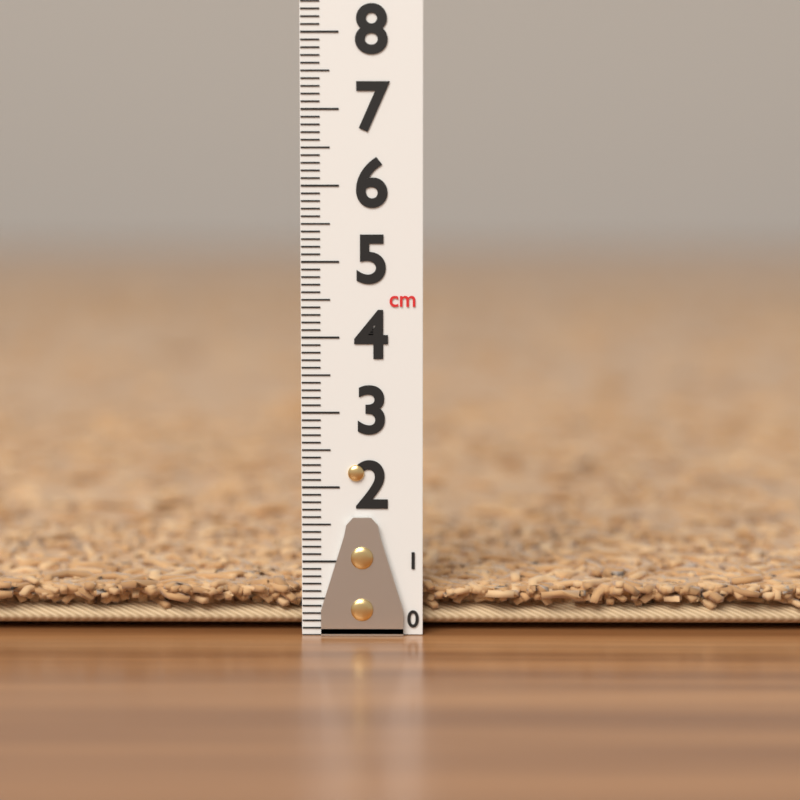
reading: 0.8 cm
